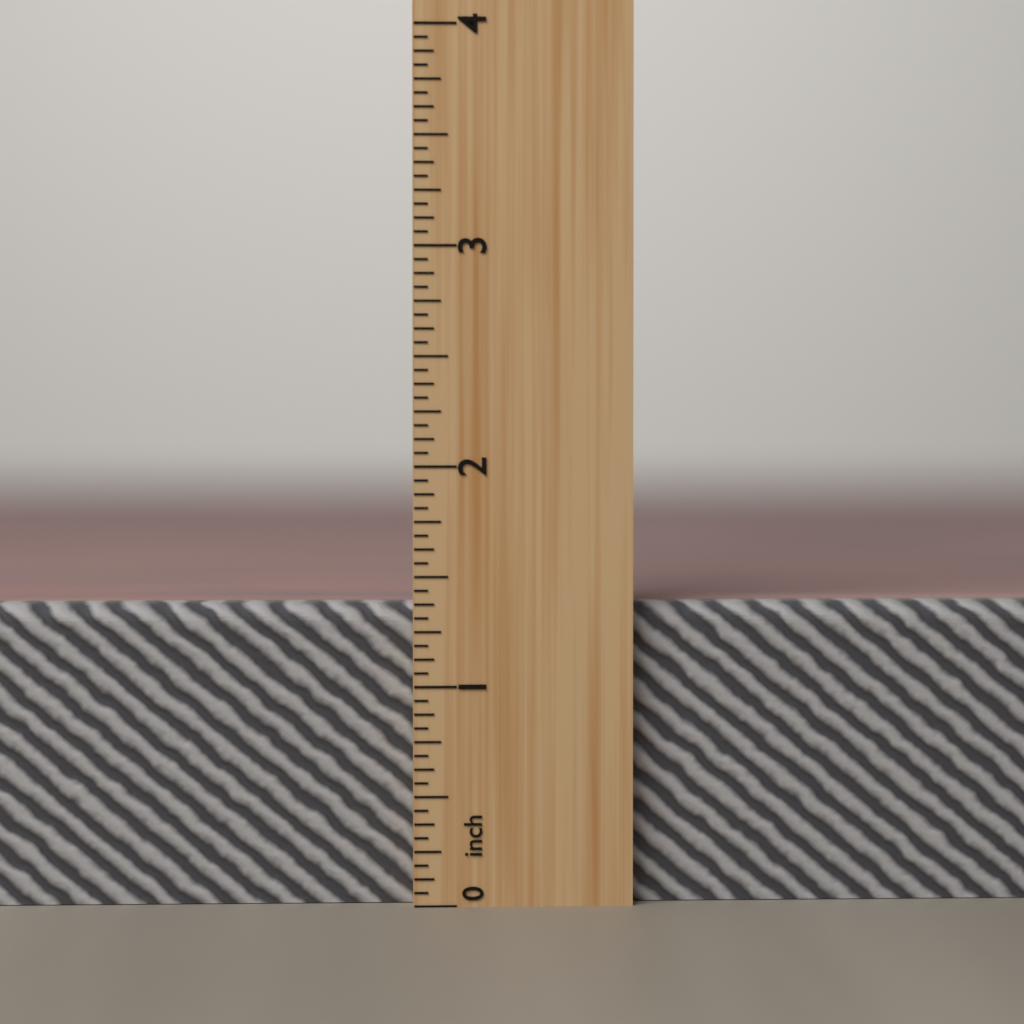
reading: 1.3750 inch
